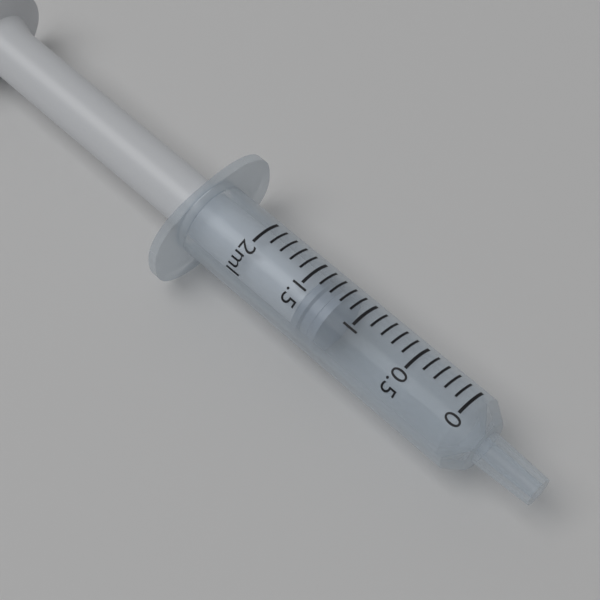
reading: 1.2 ml
